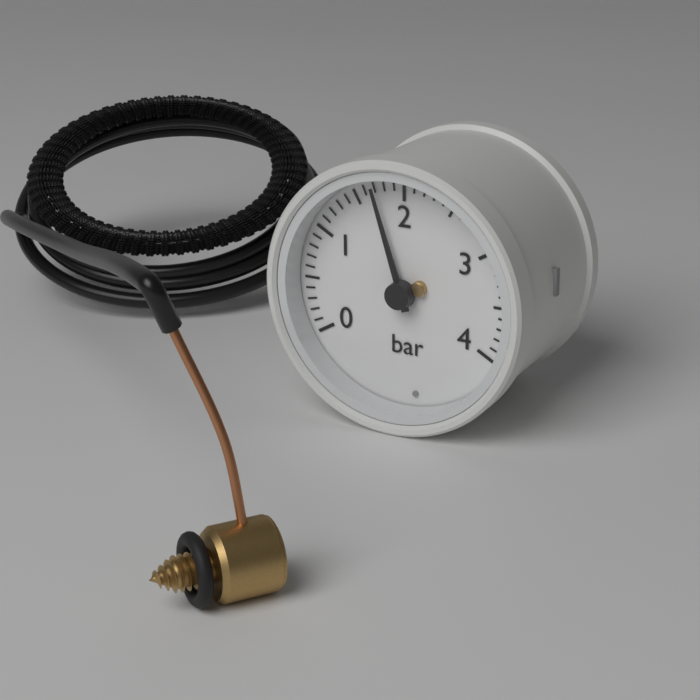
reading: 1.7 bar
